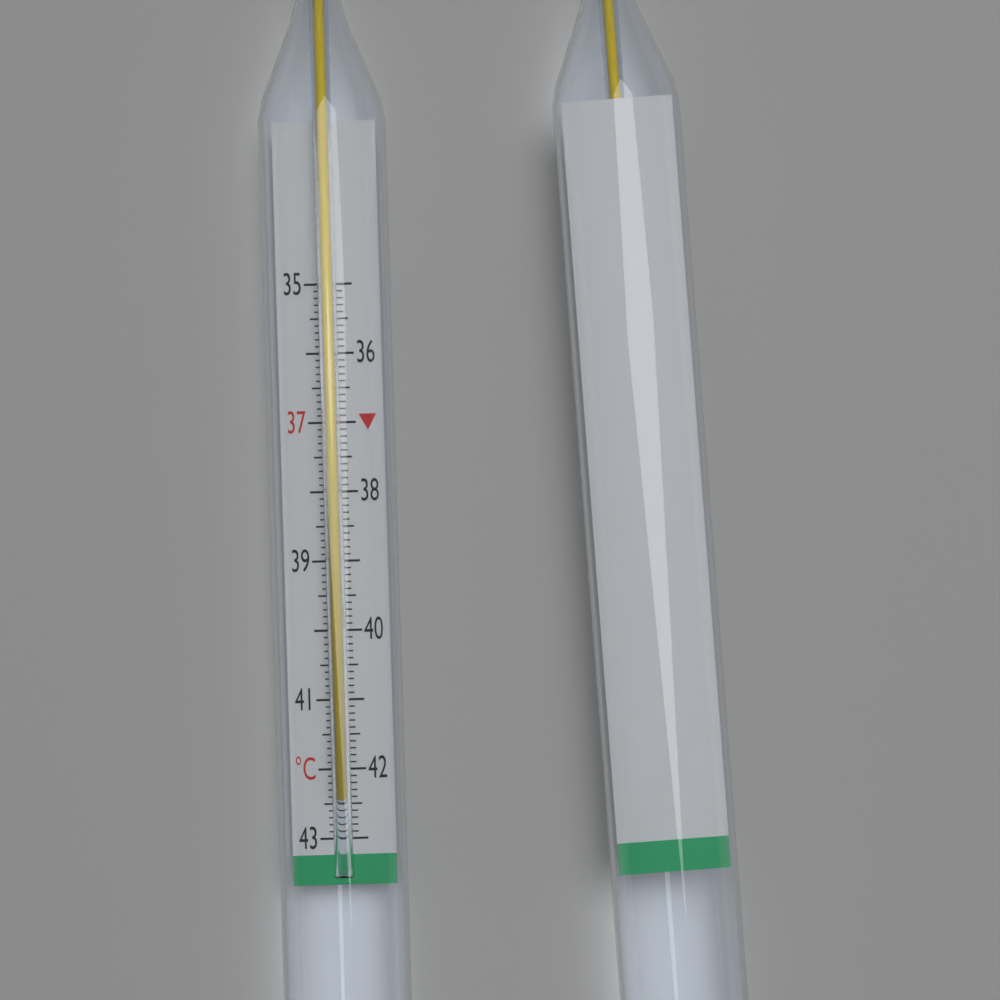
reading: 42.4 °C
